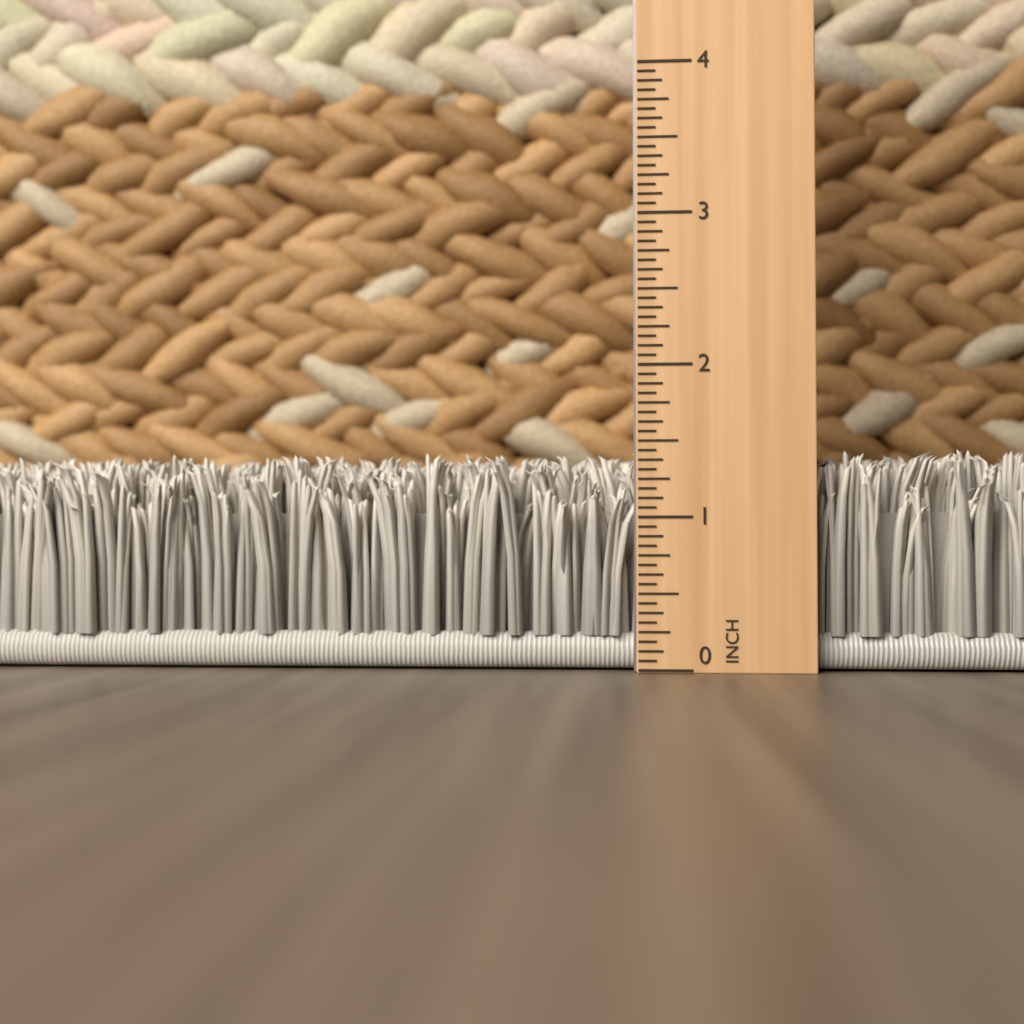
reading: 1.4375 in
